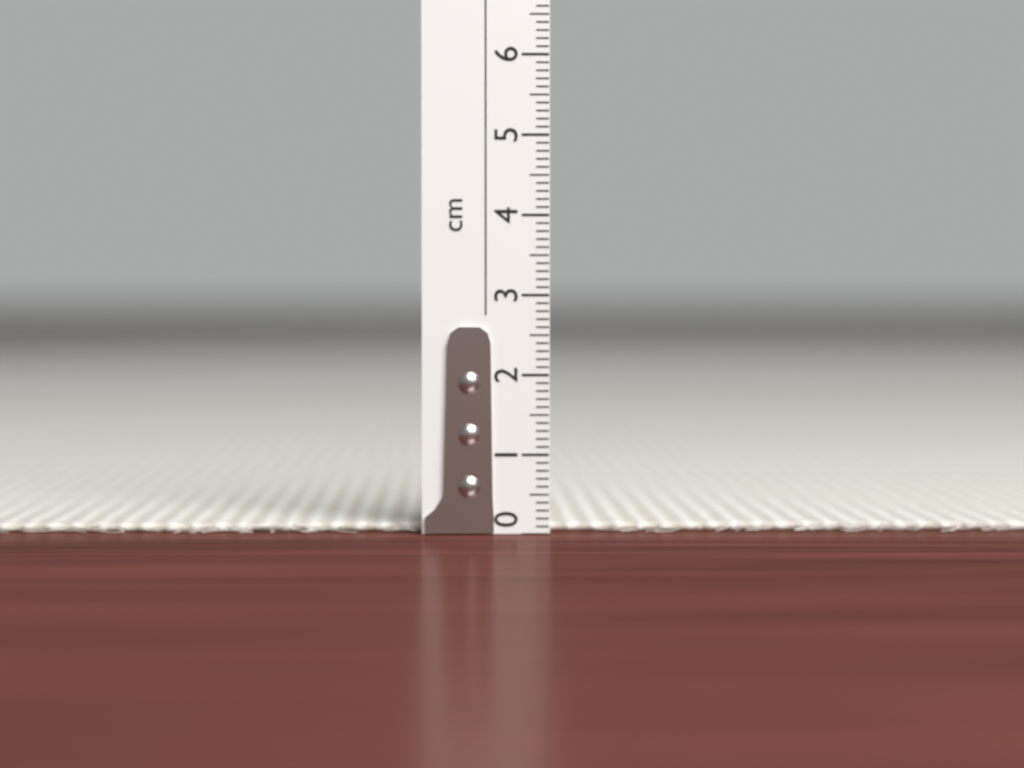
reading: 0.1 cm
